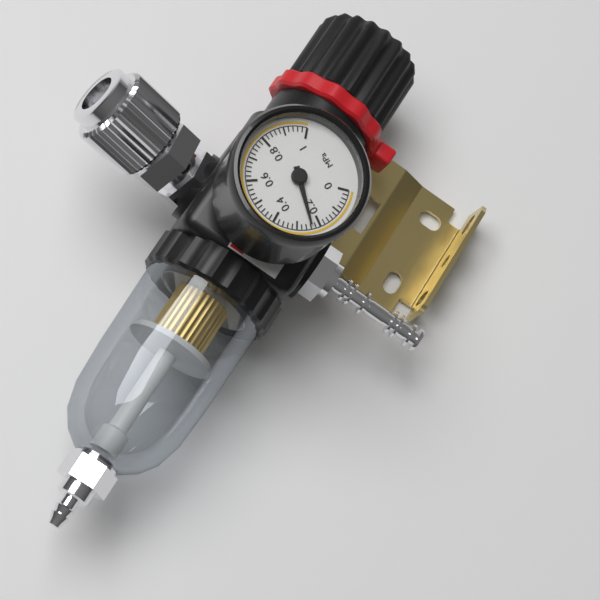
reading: 0.24 MPa
